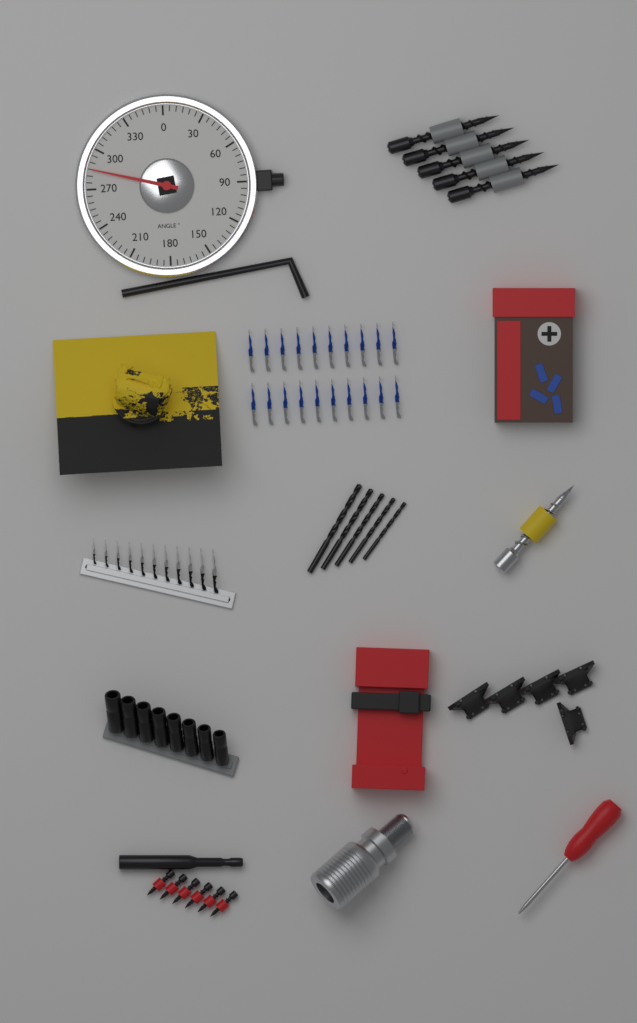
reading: 285 °
